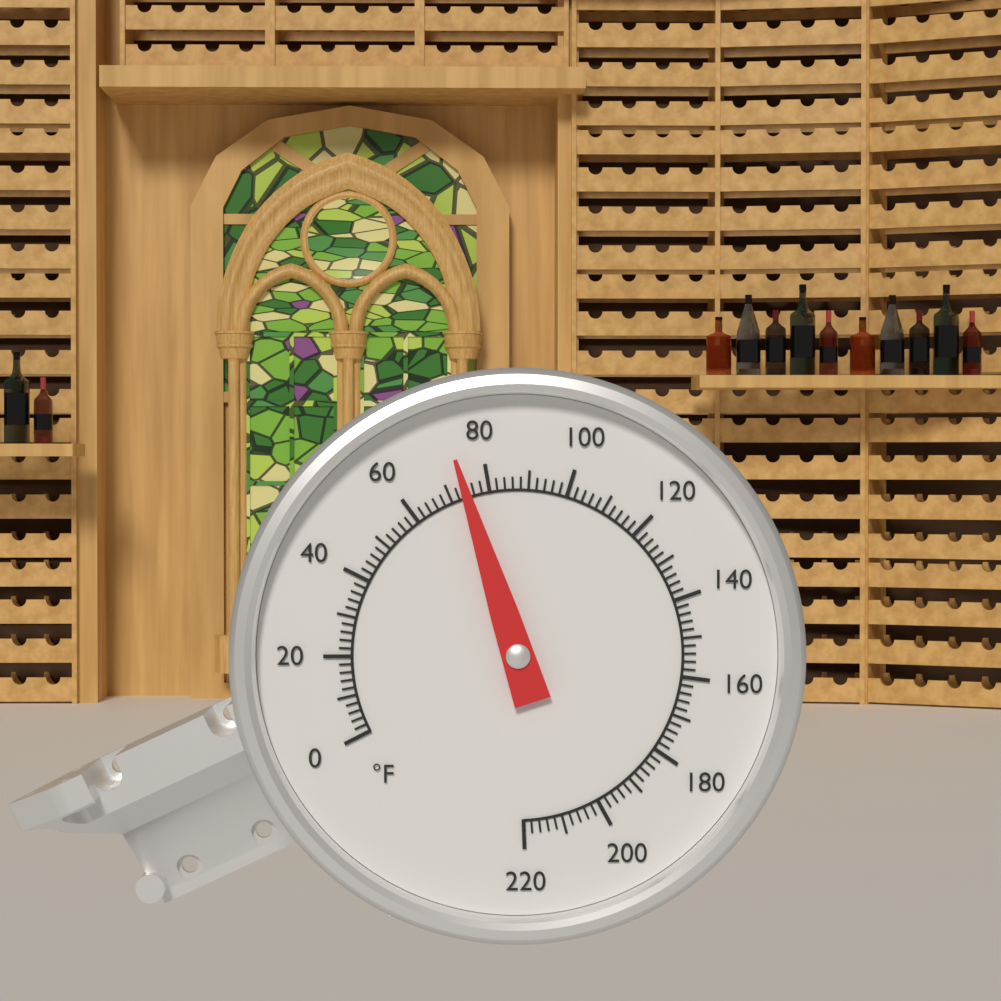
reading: 74 °F
